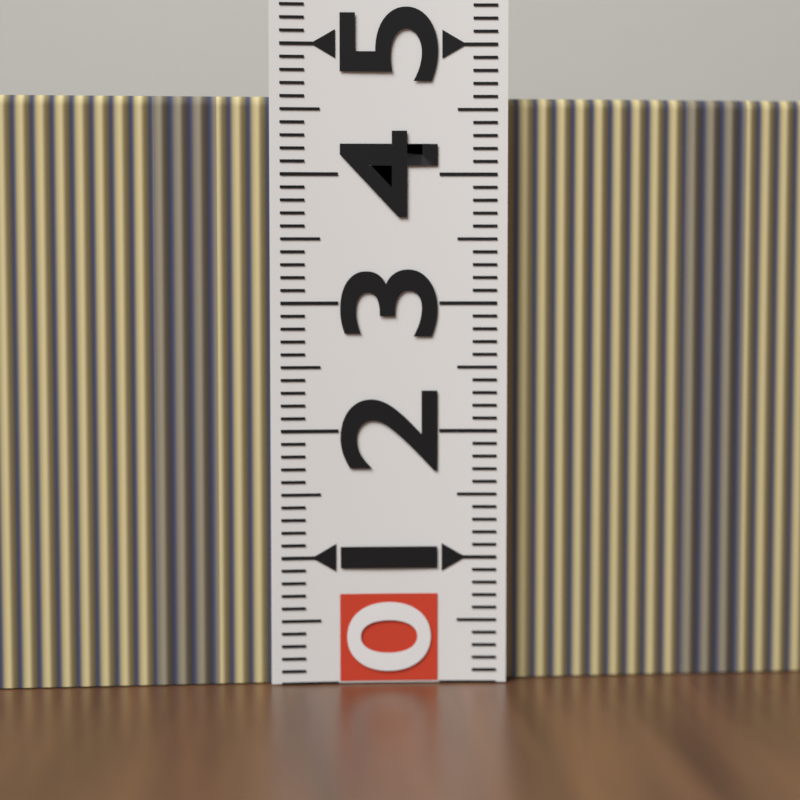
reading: 4.6 (no unit)
